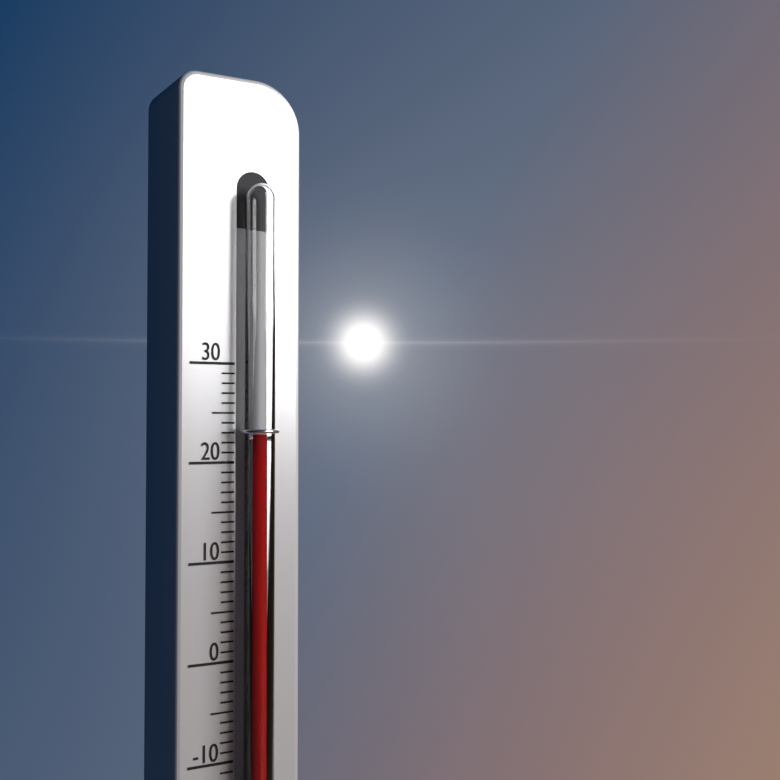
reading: 23 (no unit)
